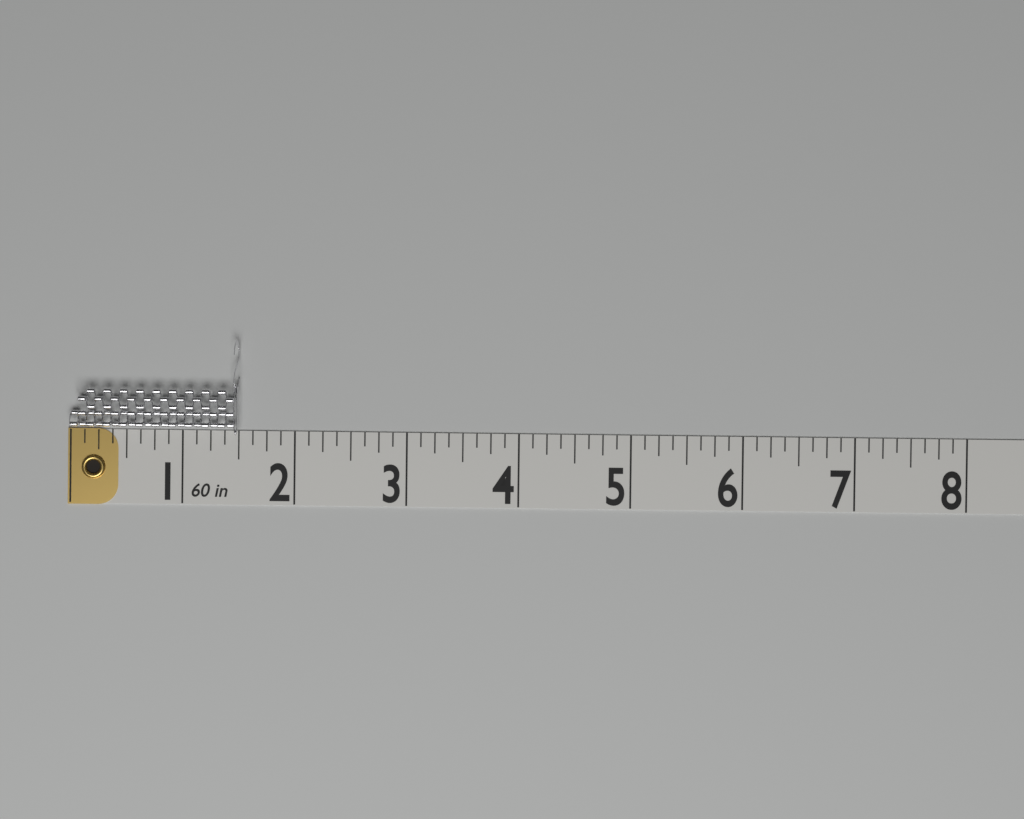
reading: 1.500 in
